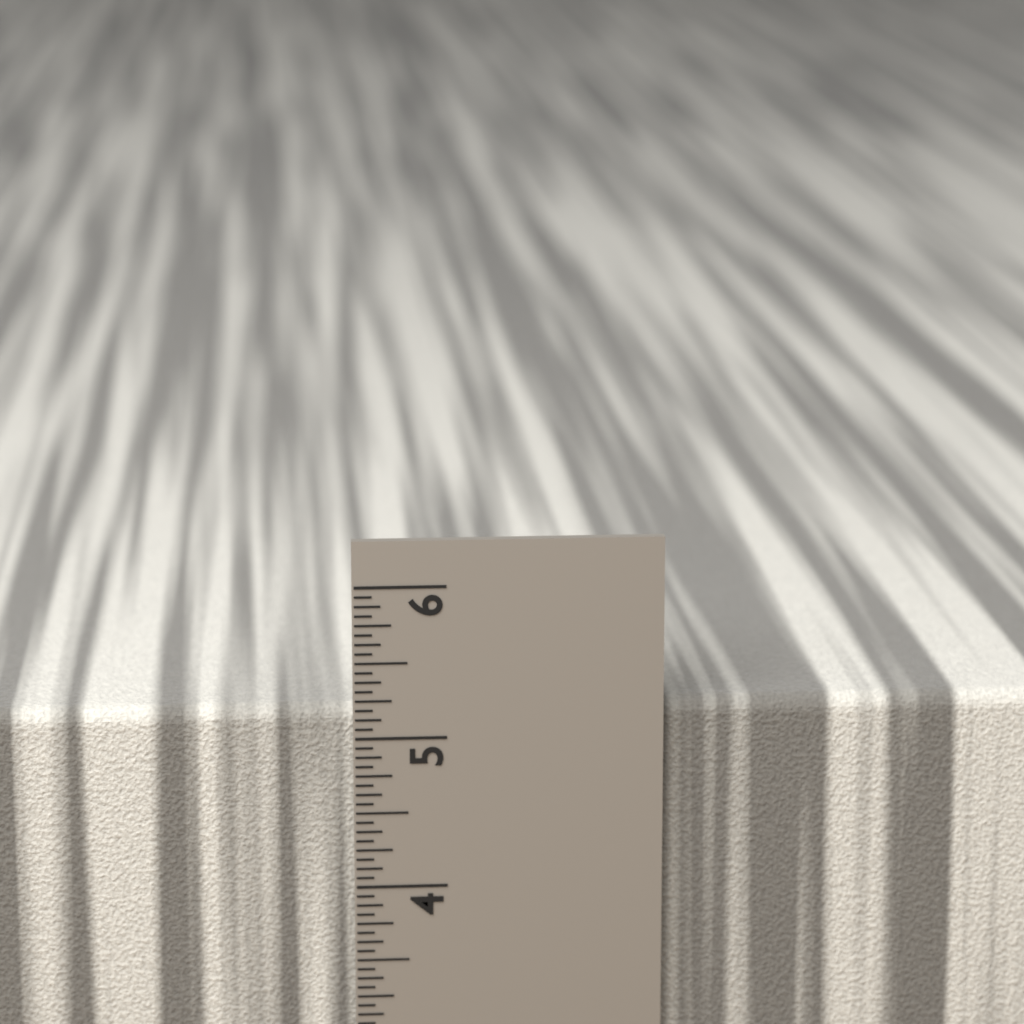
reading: 5.1875 in
